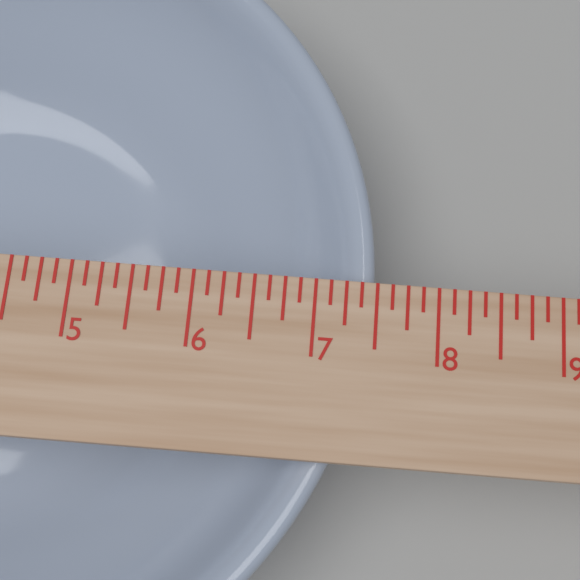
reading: 7.500 in
